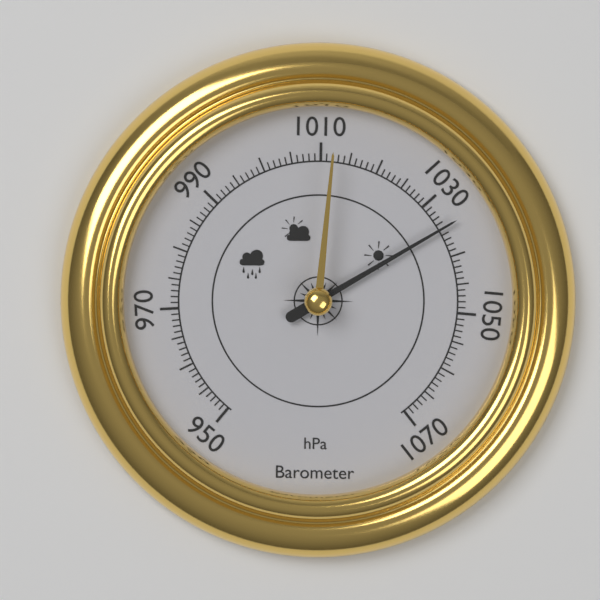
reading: 1035 hPa
